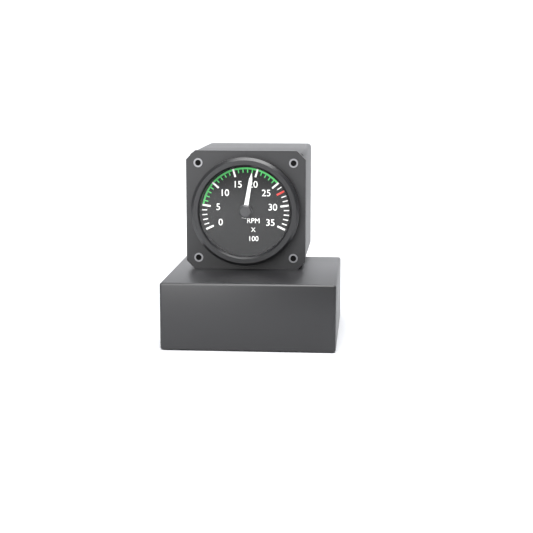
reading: 1900 RPM
